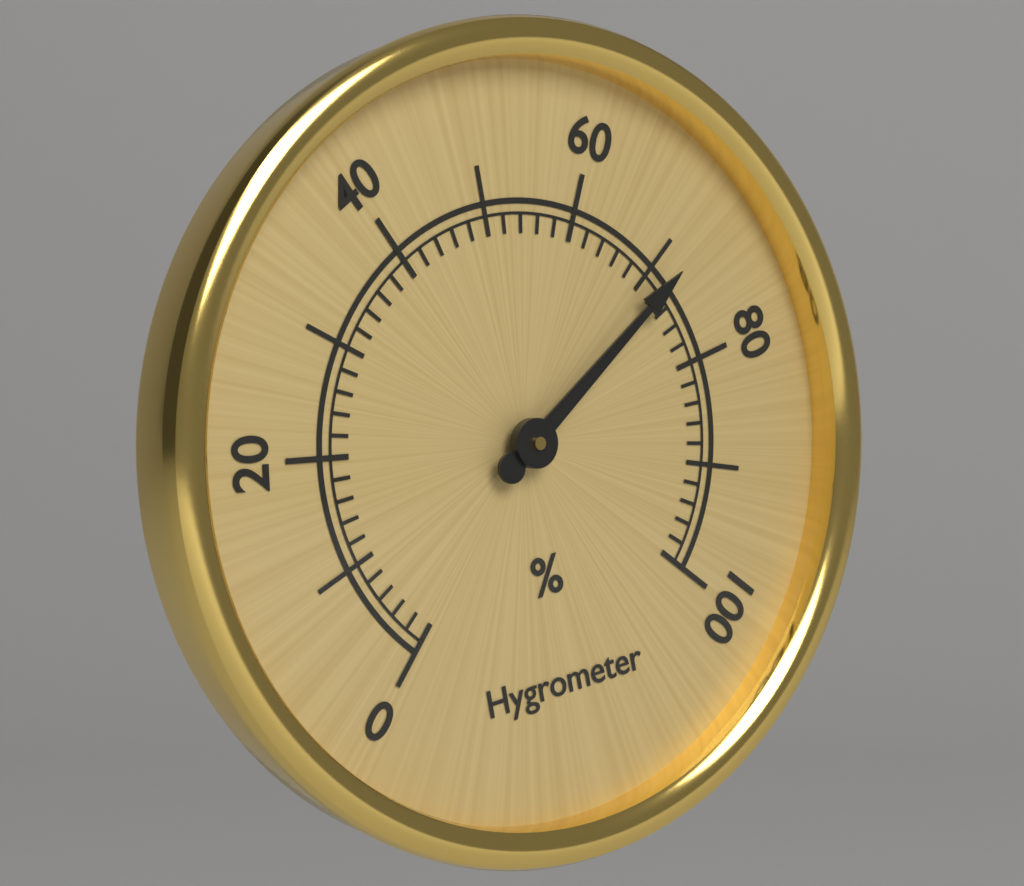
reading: 72 %
